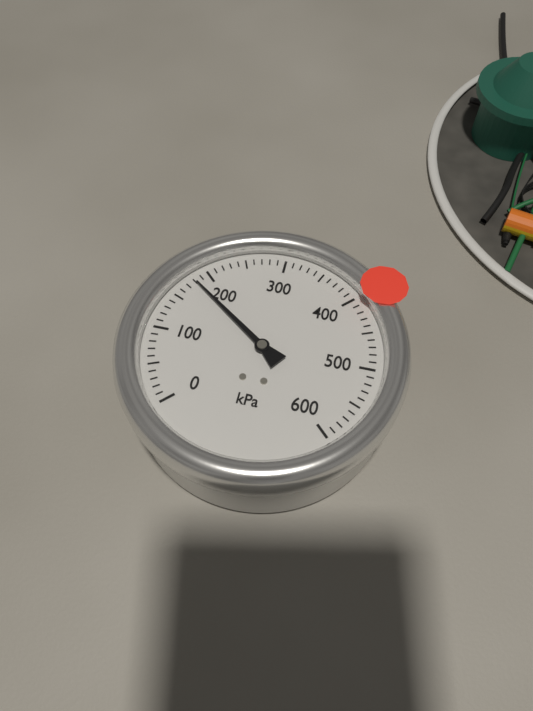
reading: 180 kPa
